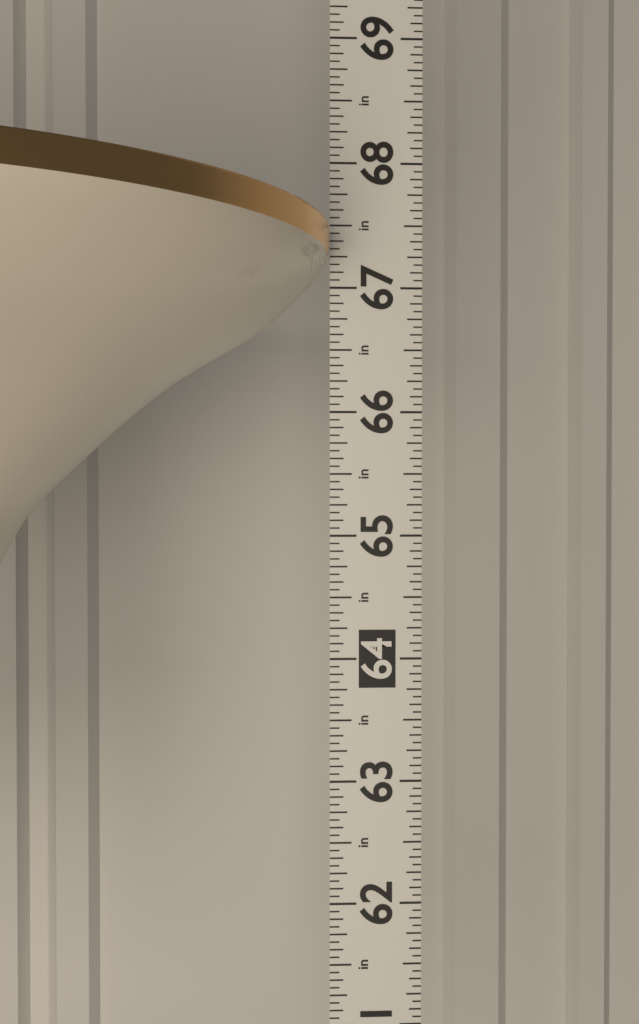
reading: 67.4375 in
